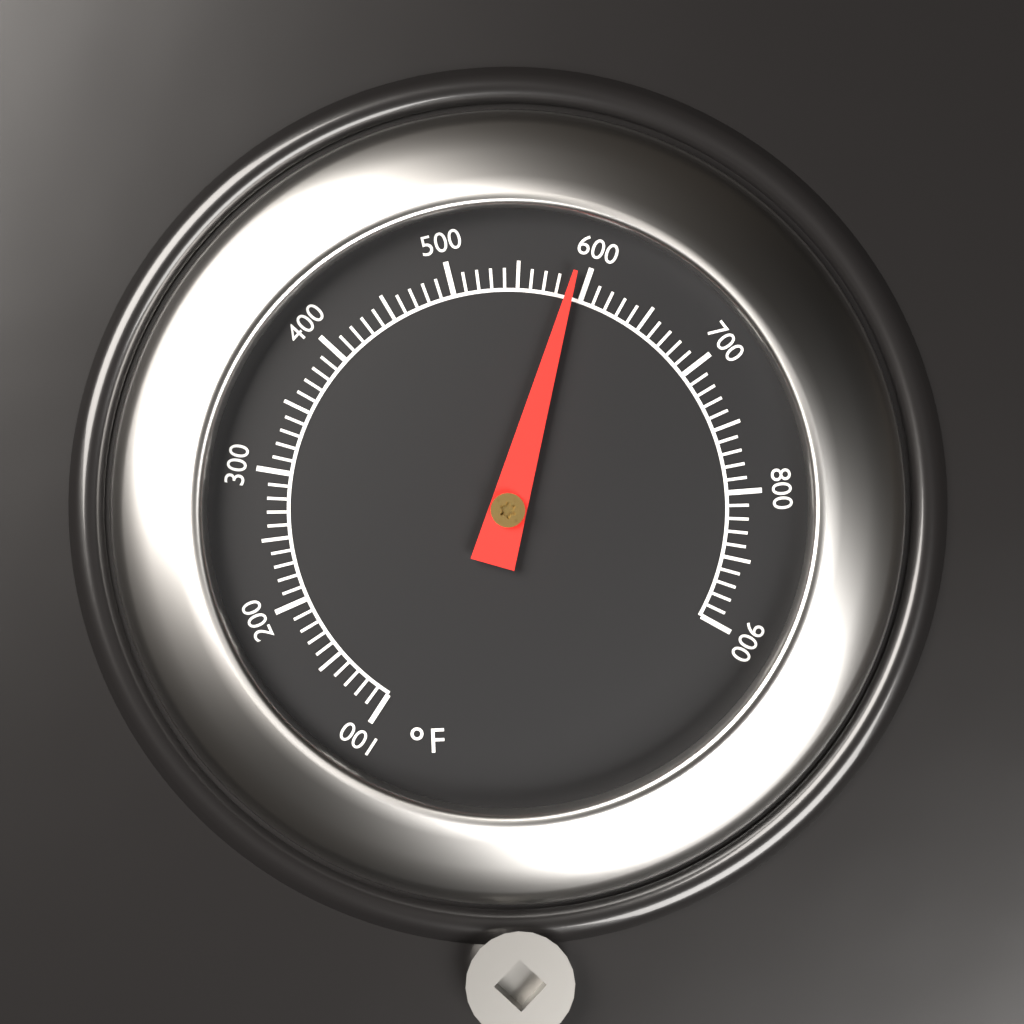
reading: 590 °F
